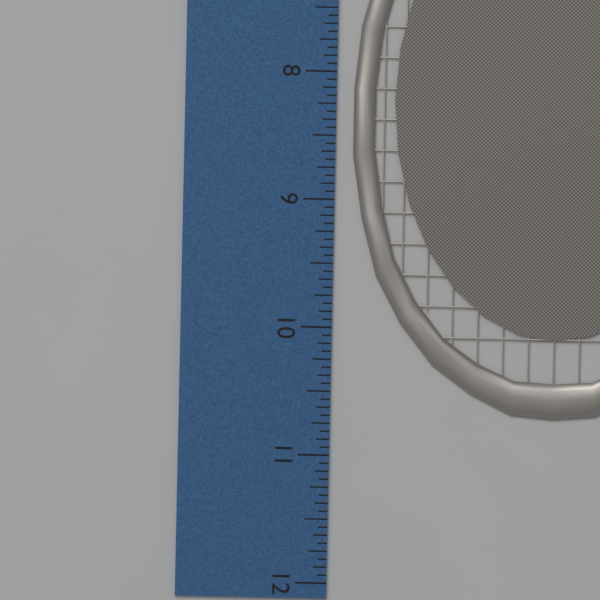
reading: 10.6875 inch
